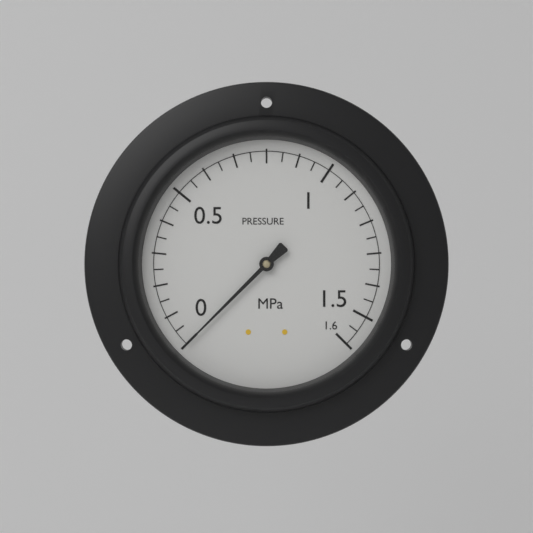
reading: 0.00 MPa
